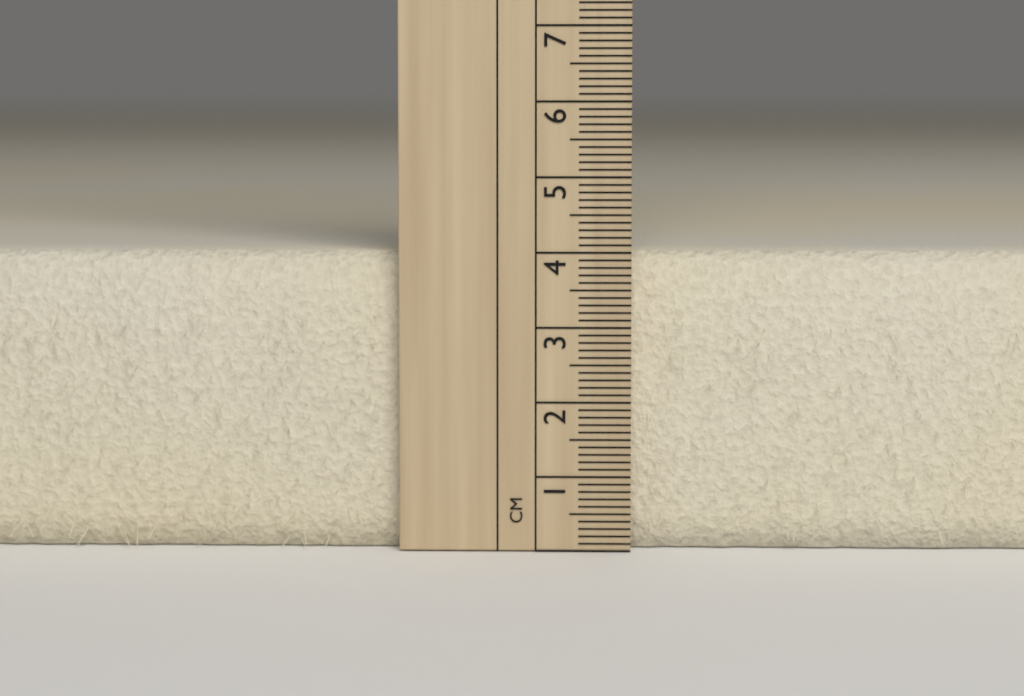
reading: 4.0 cm
